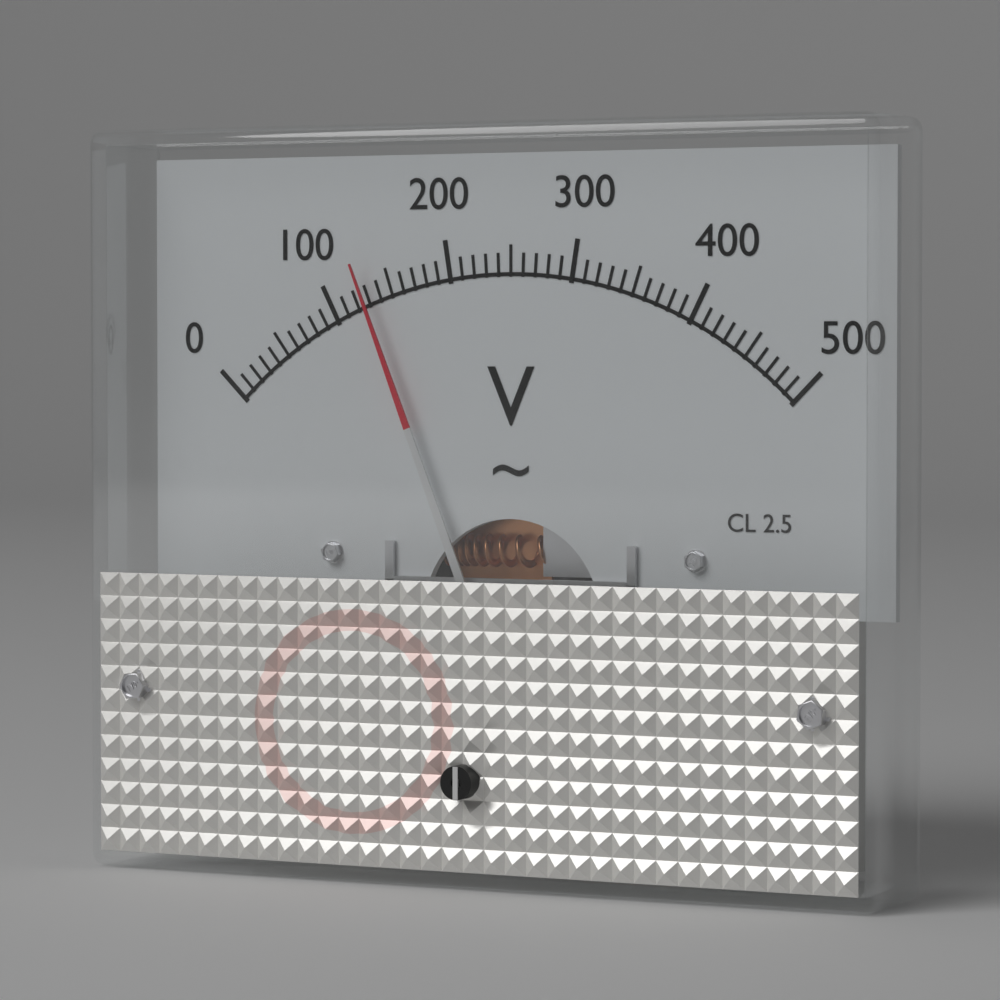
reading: 130 V
